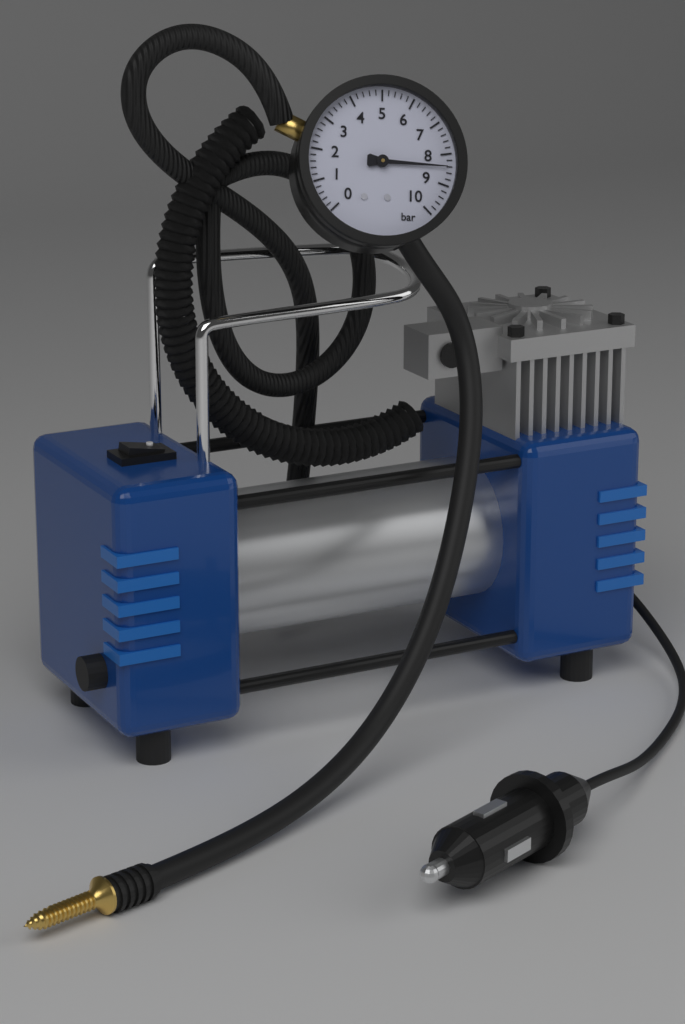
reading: 8.4 bar
